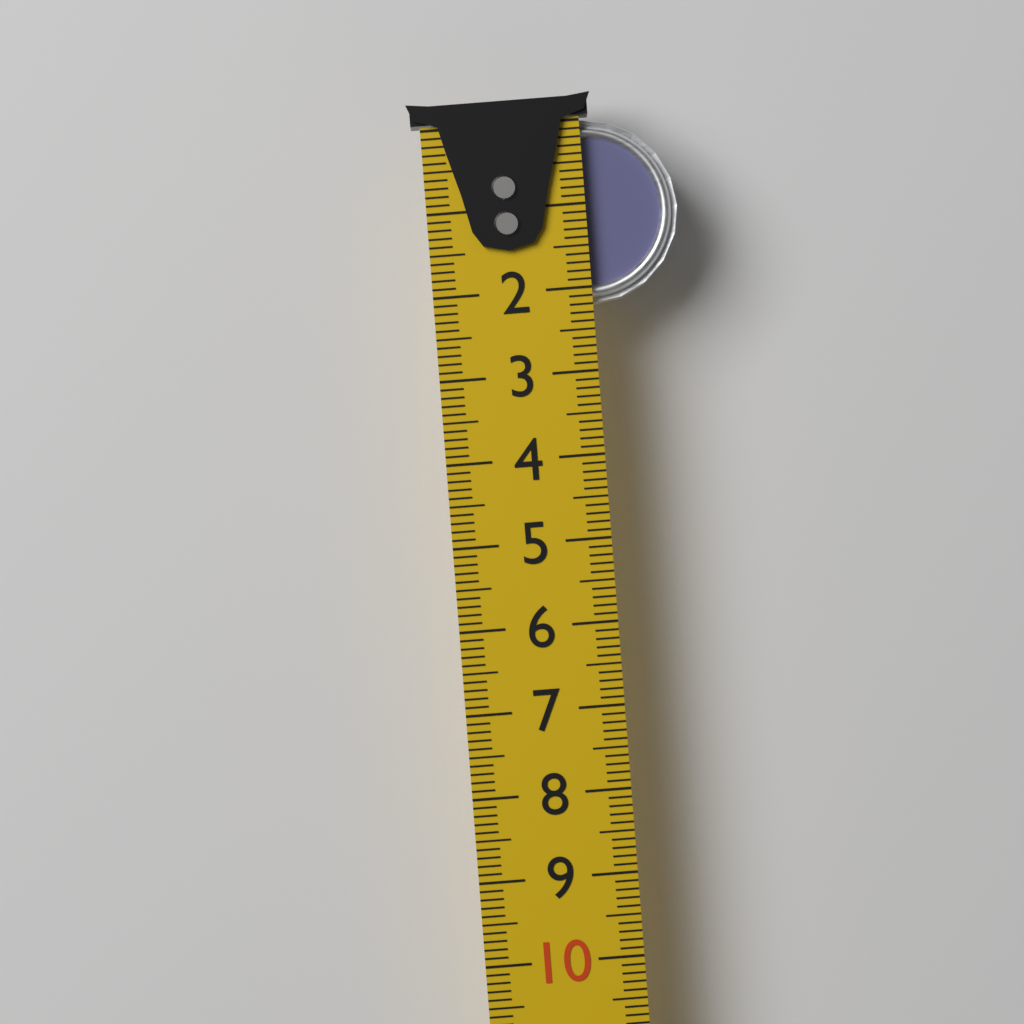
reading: 2.2 cm
